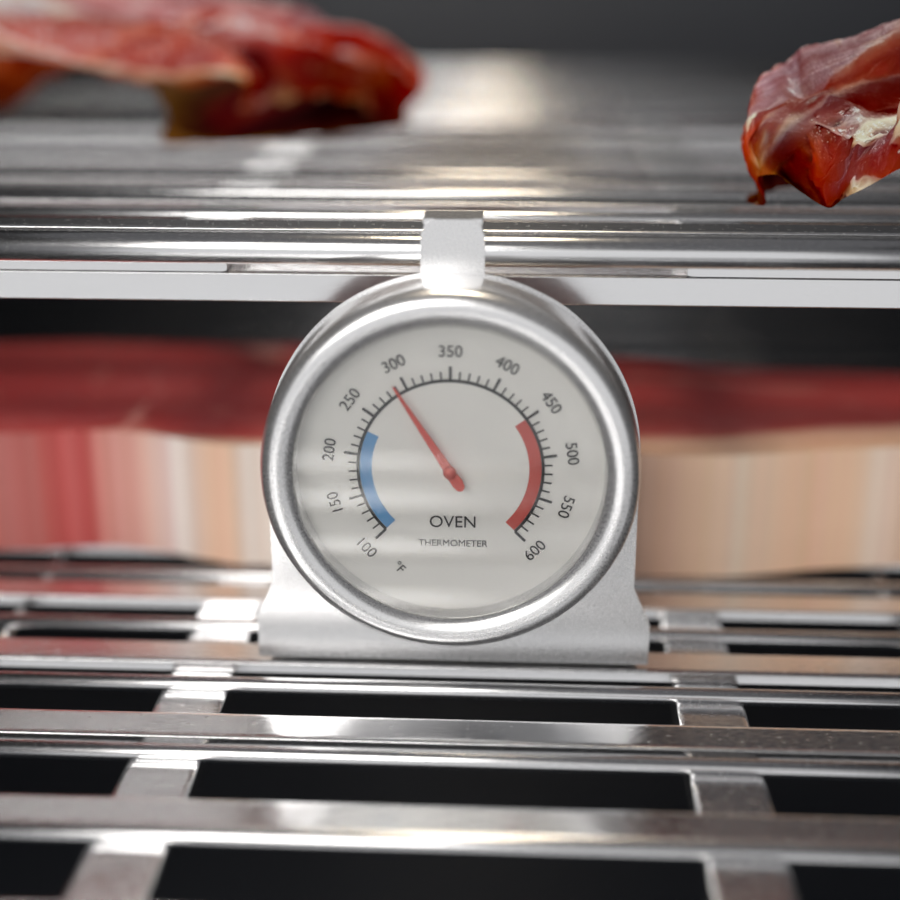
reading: 290 °F
